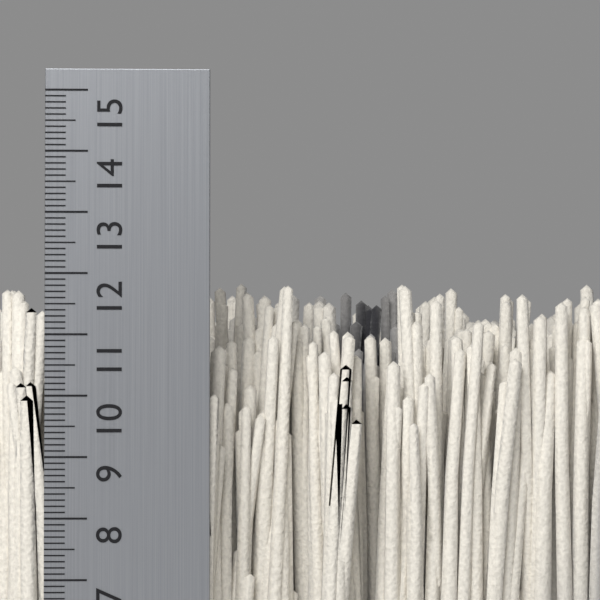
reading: 12.0 cm
